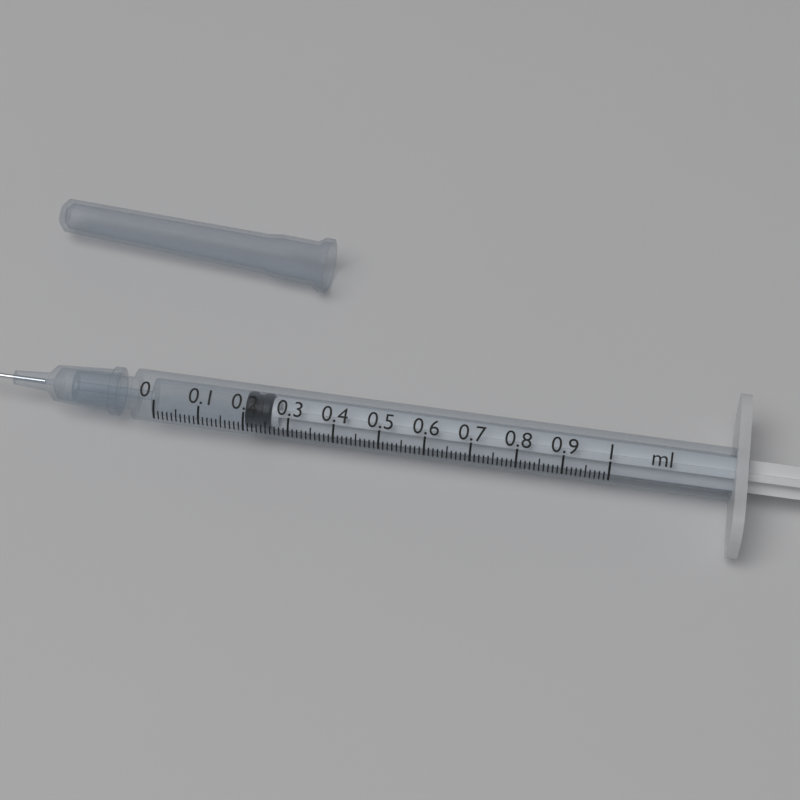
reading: 0.20 ml
